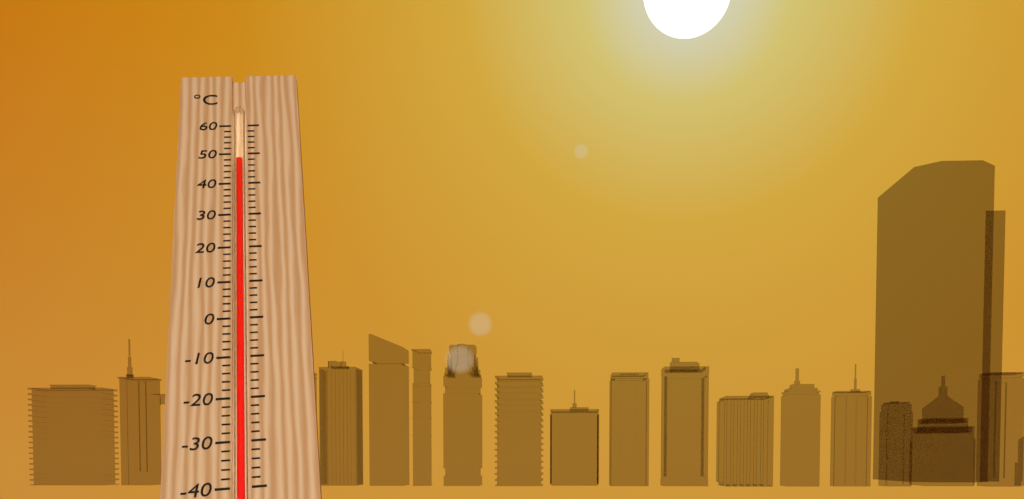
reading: 48 °C
